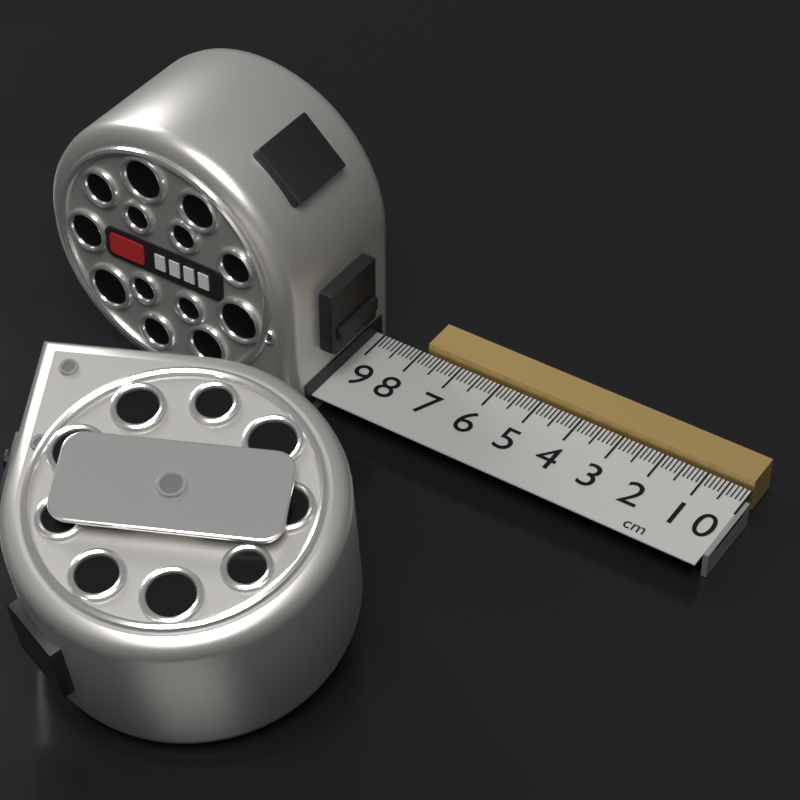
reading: 7.9 cm
